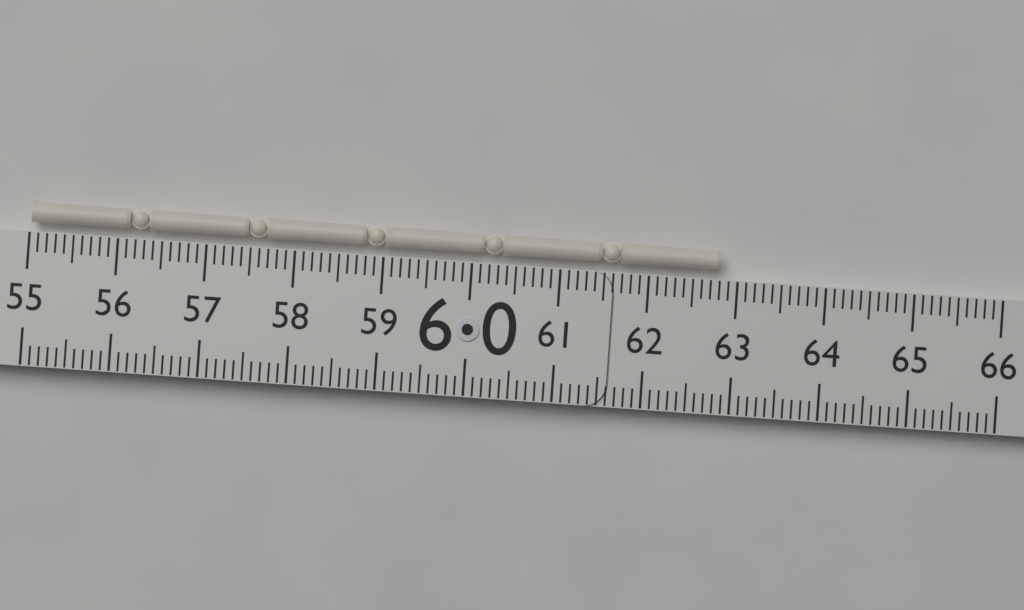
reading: 62.8 (no unit)
